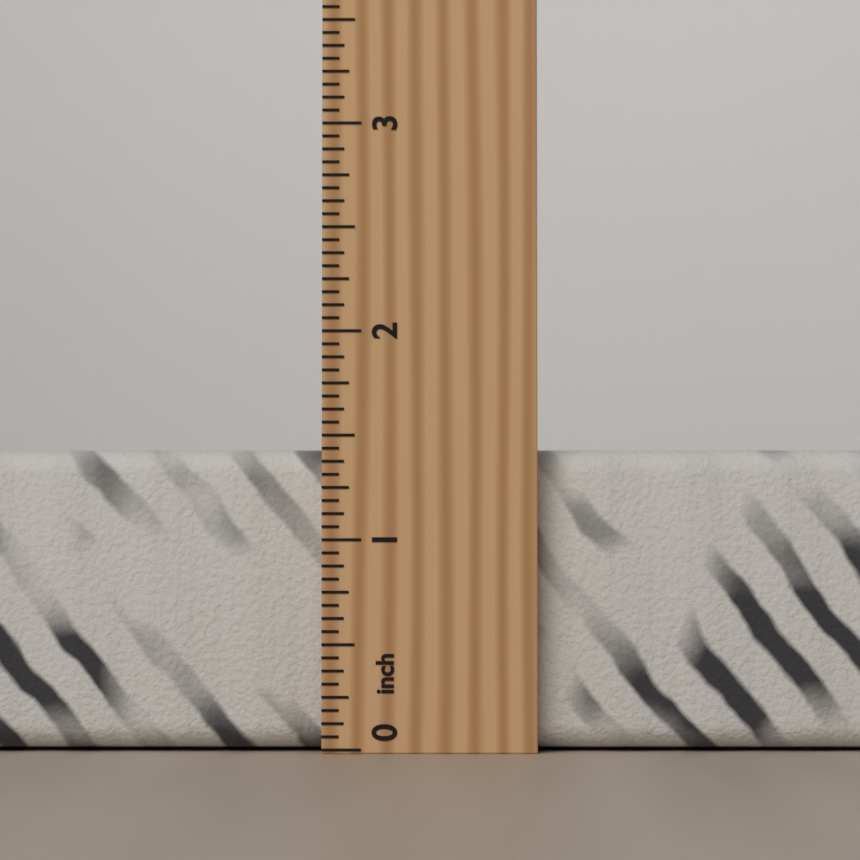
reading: 1.4375 inch
